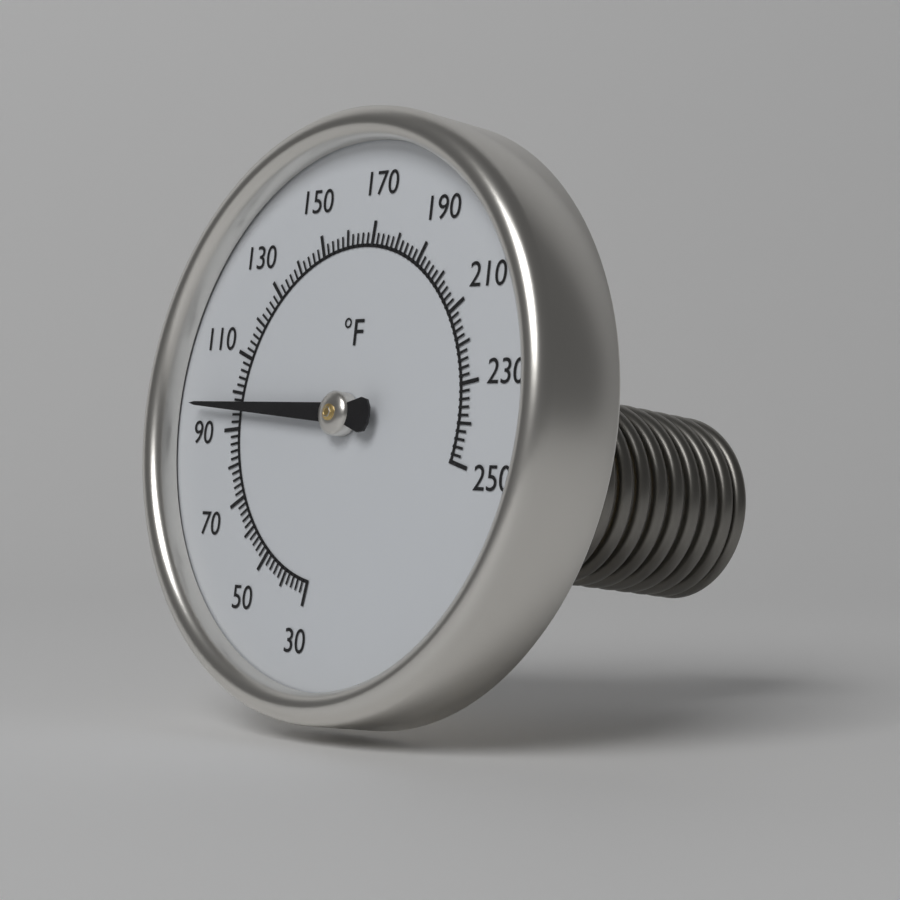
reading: 96 °F
